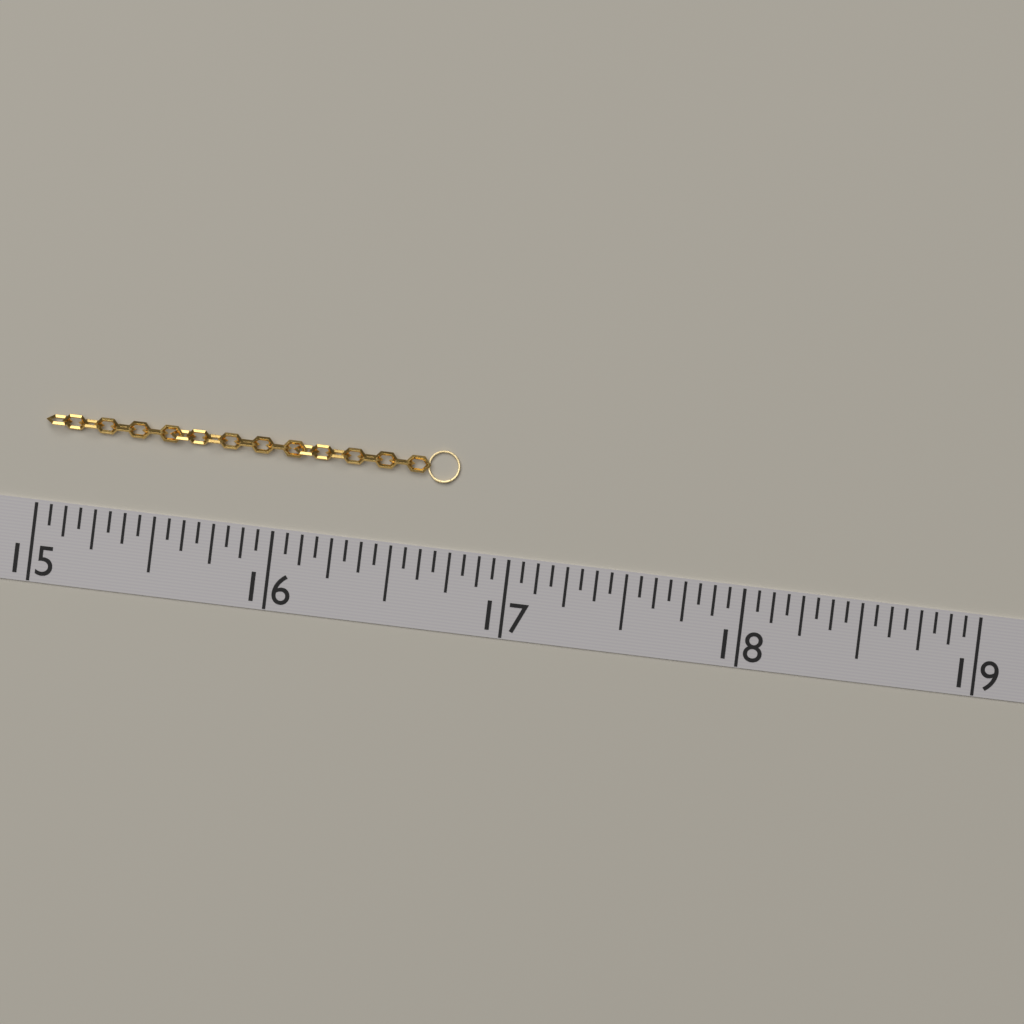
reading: 16.7500 (no unit)
